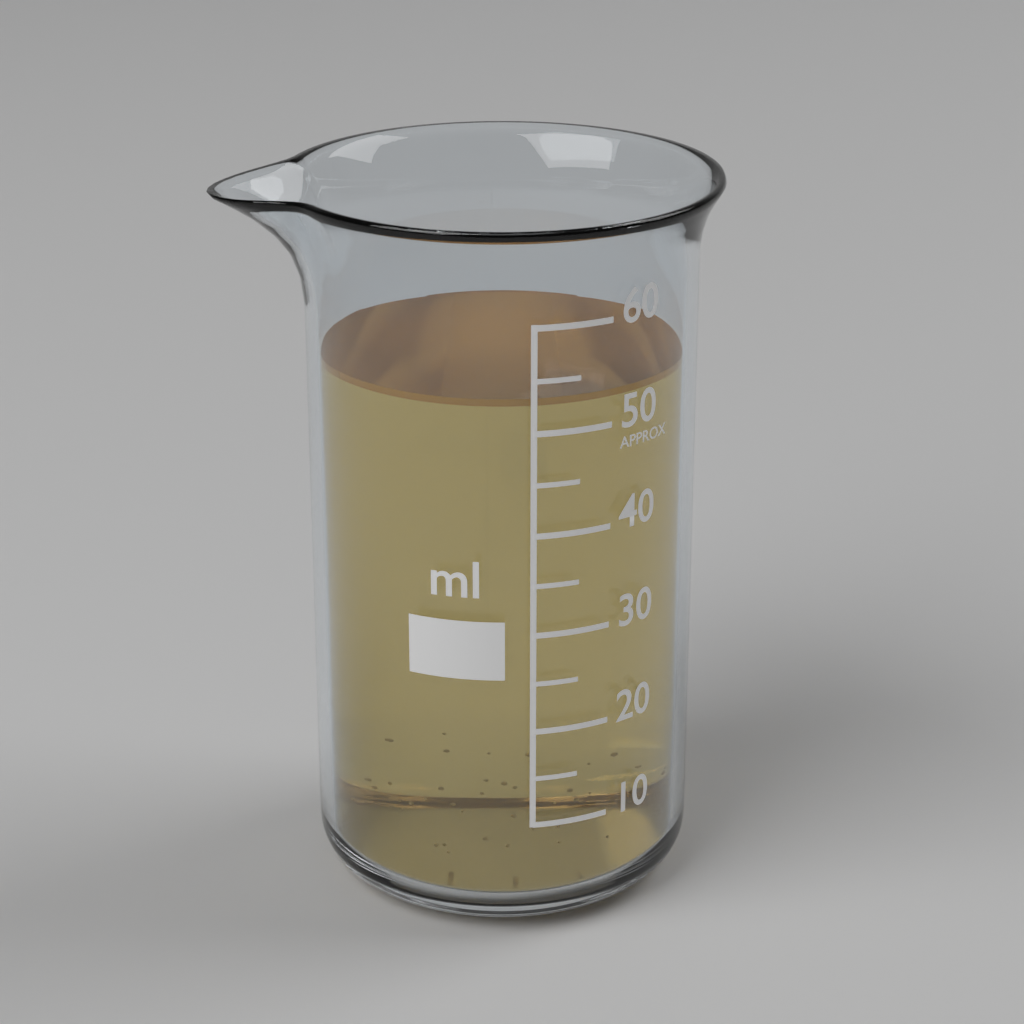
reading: 53 ml
